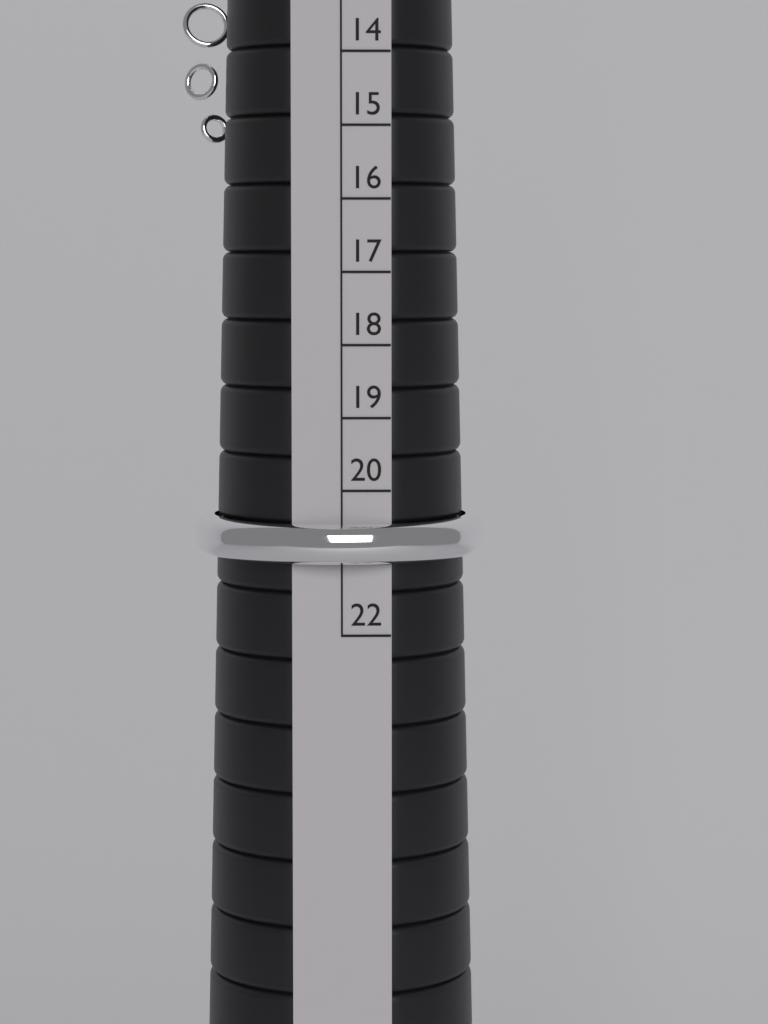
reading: 21 (no unit)
